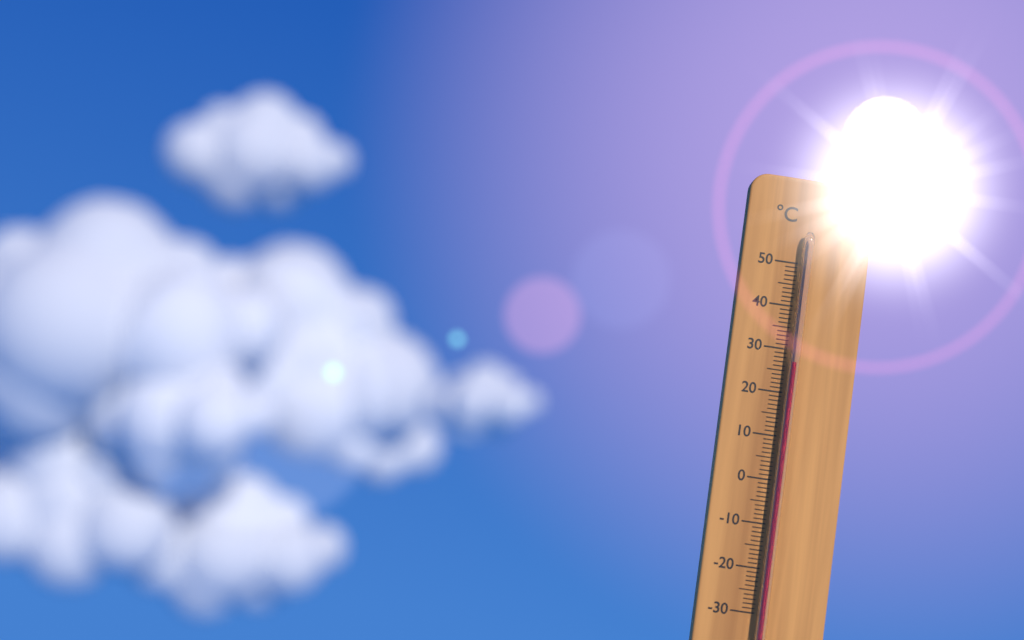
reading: 27 °C
